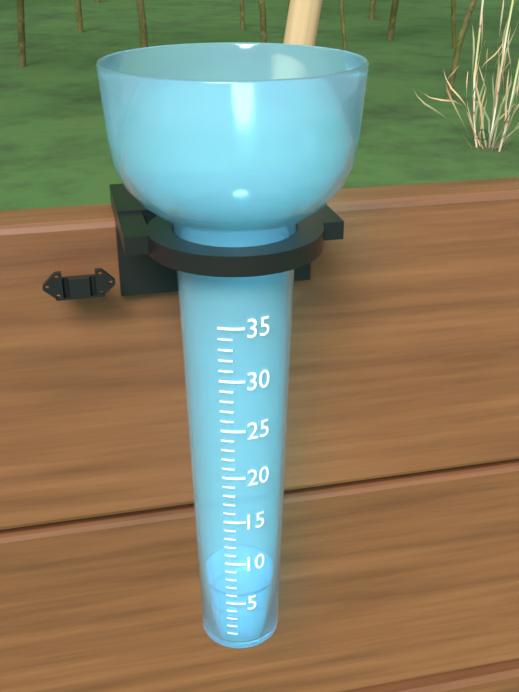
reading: 6 (no unit)
